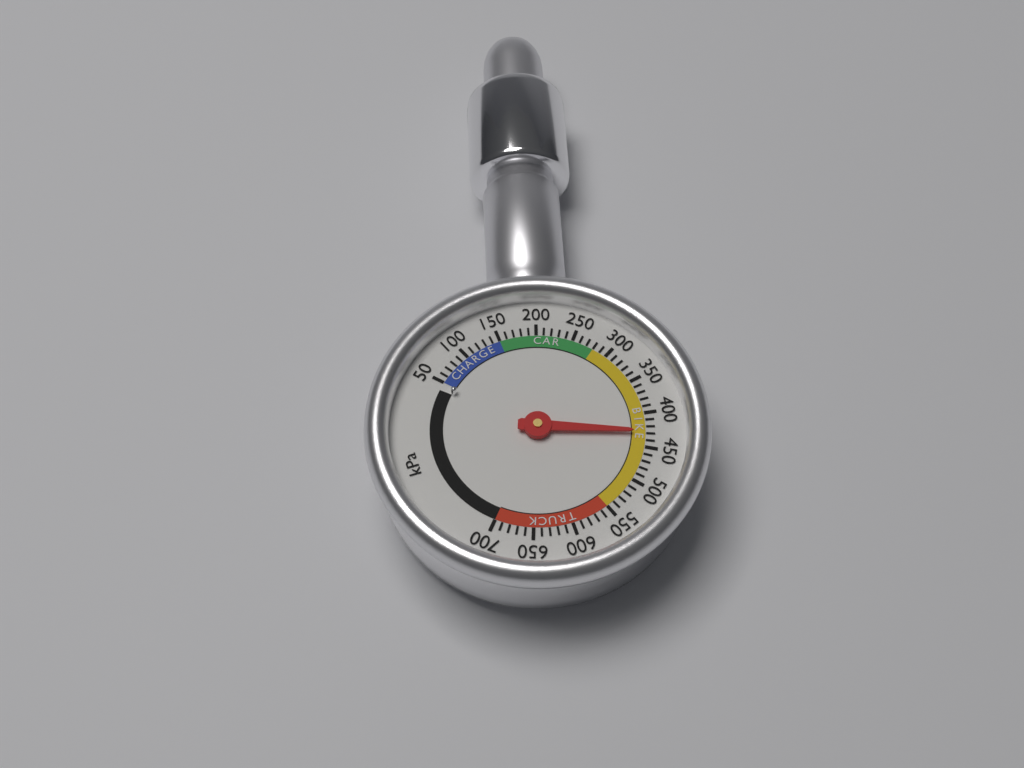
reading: 430 kPa
